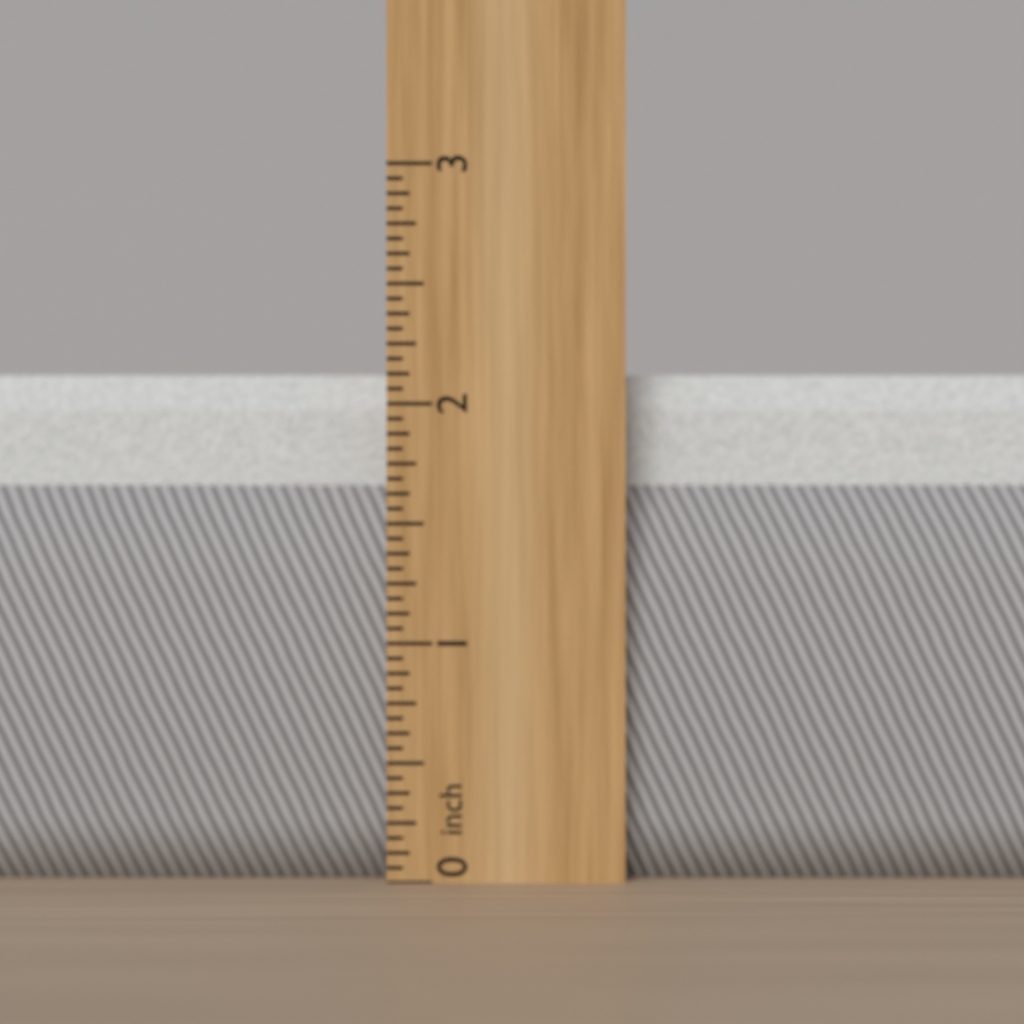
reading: 2.1250 inch
